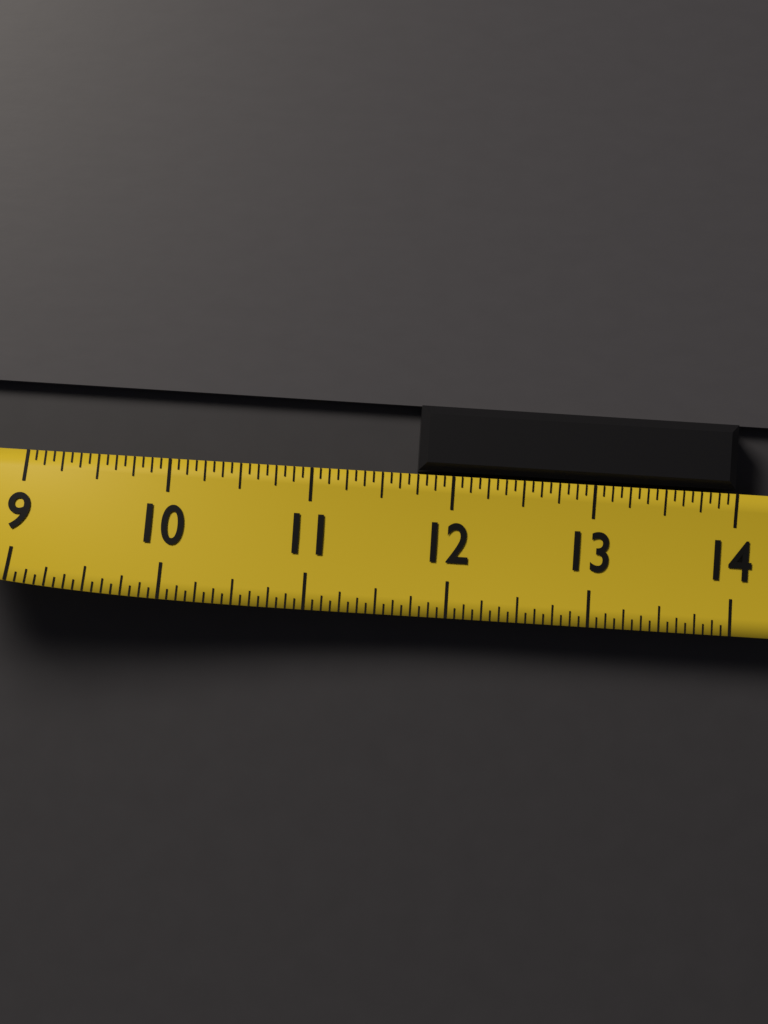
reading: 11.7500 (no unit)
